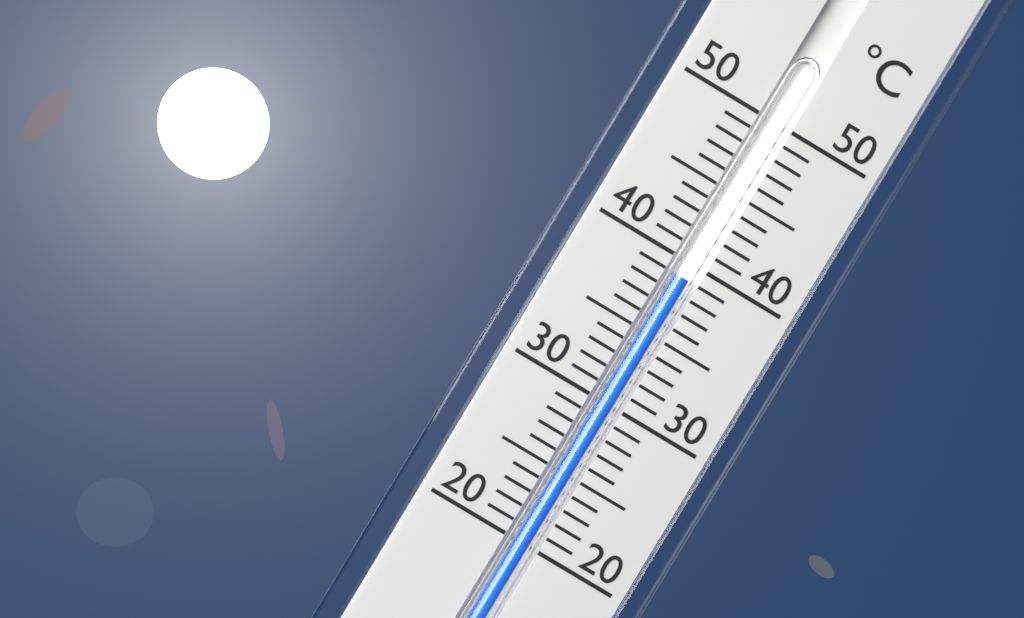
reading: 39 °C
